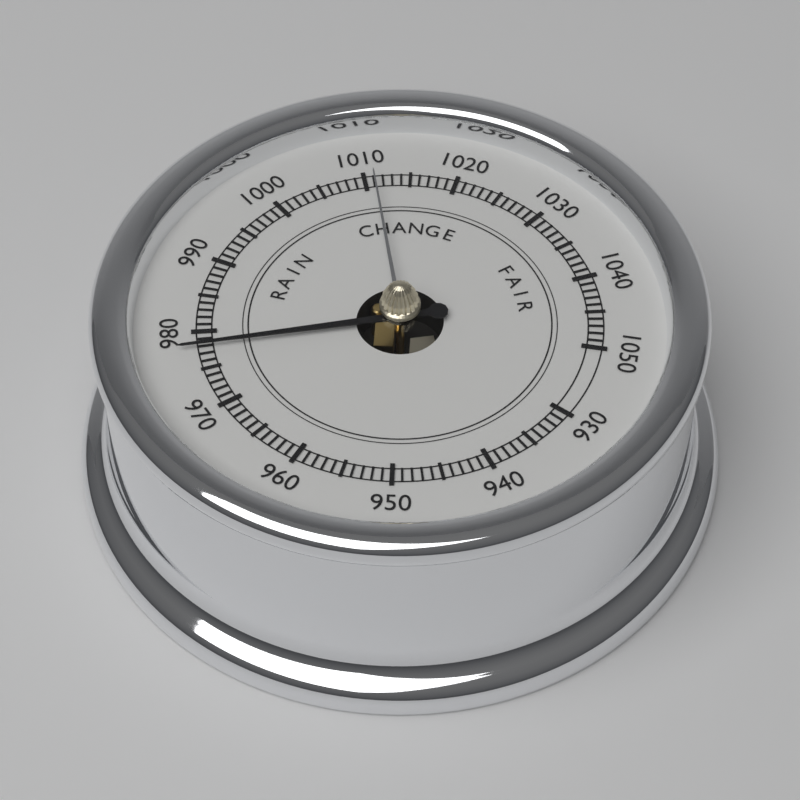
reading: 978 (no unit)
